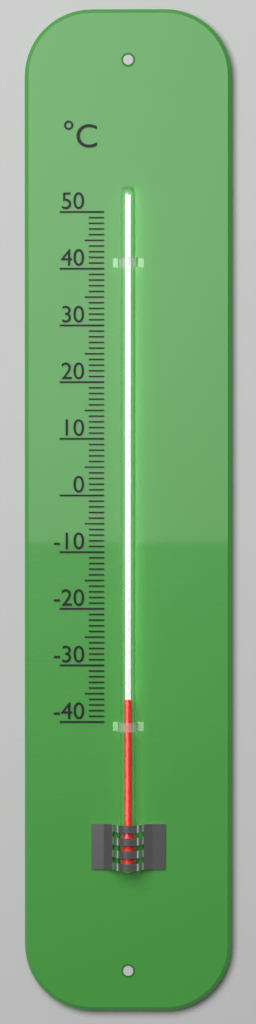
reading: -36 °C
